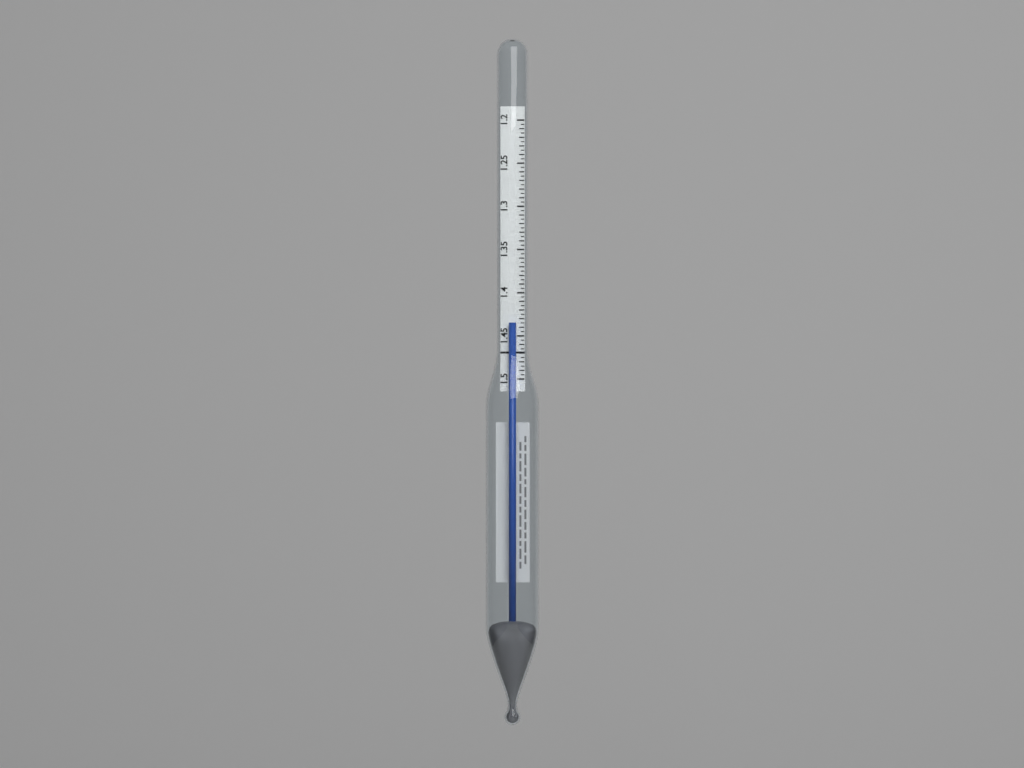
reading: 1.435 (no unit)
